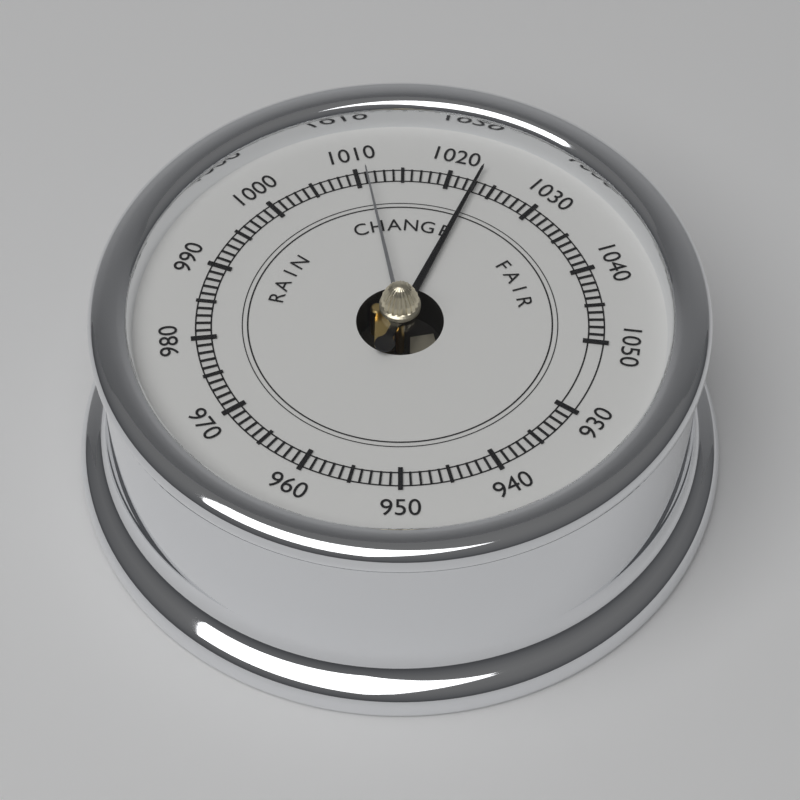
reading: 1023 (no unit)
